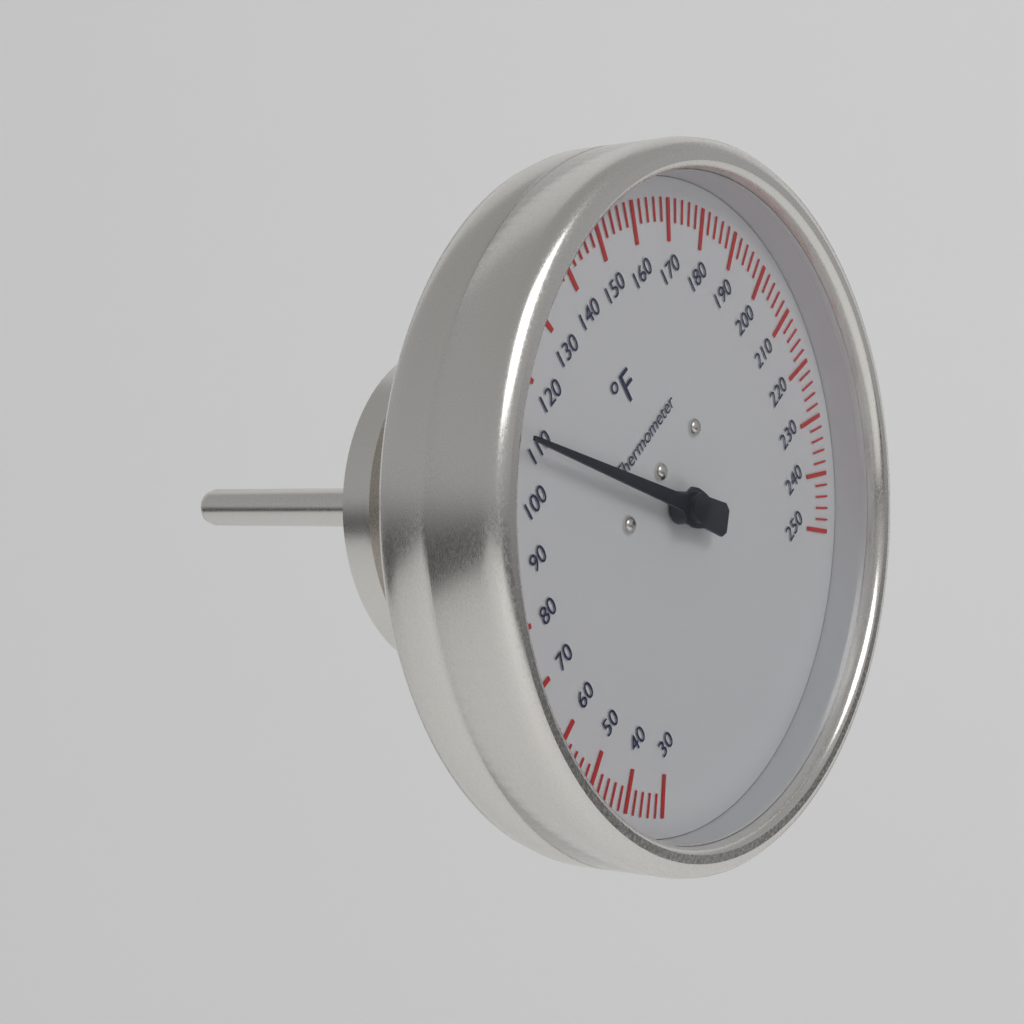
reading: 110 °F
